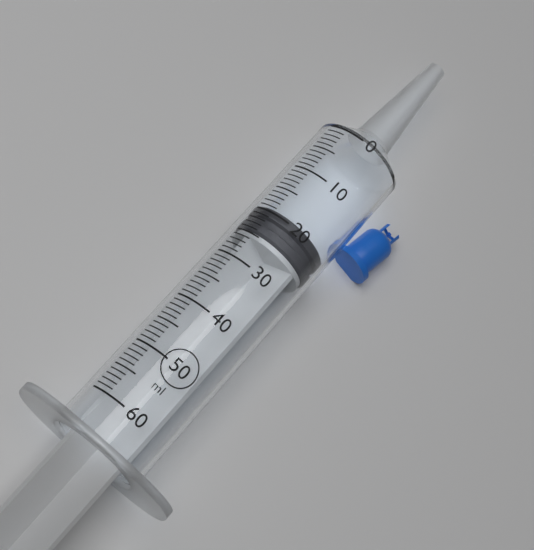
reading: 19 ml
